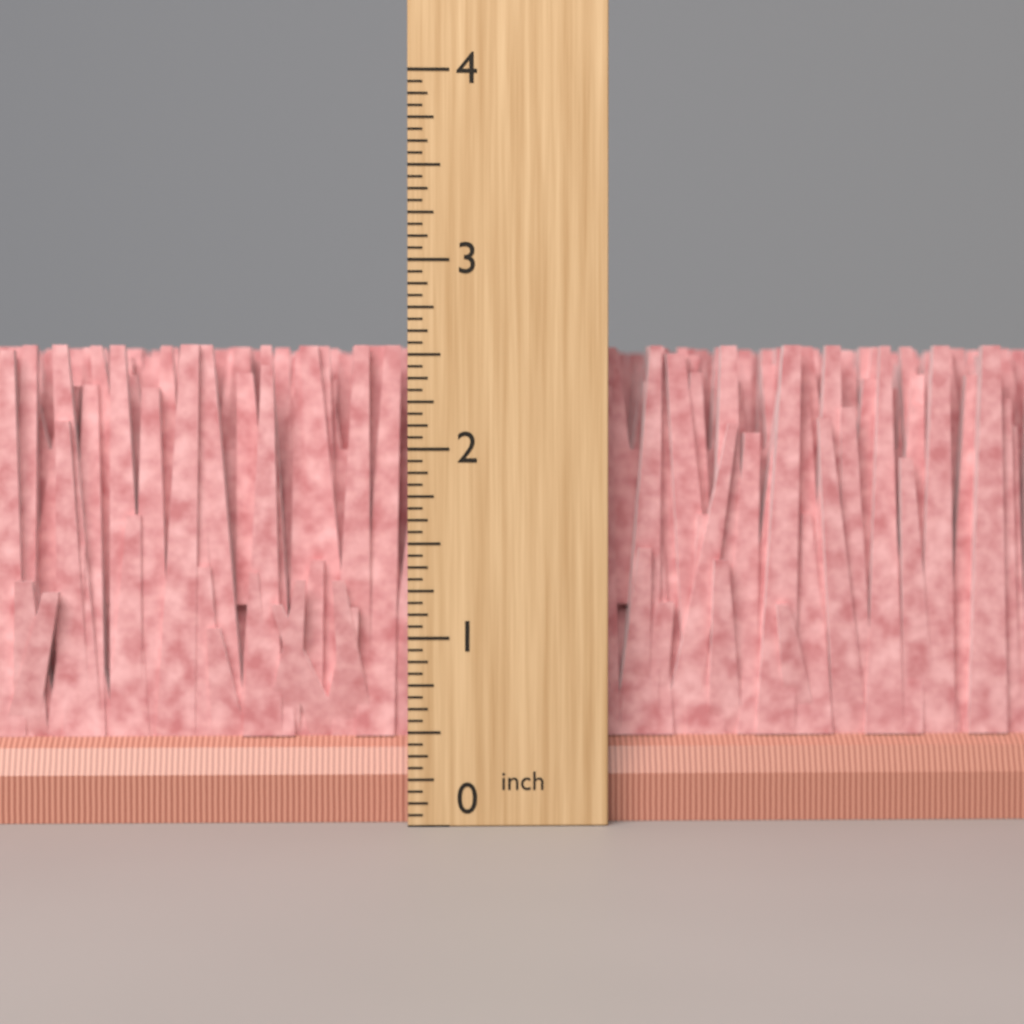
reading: 2.5625 inch
